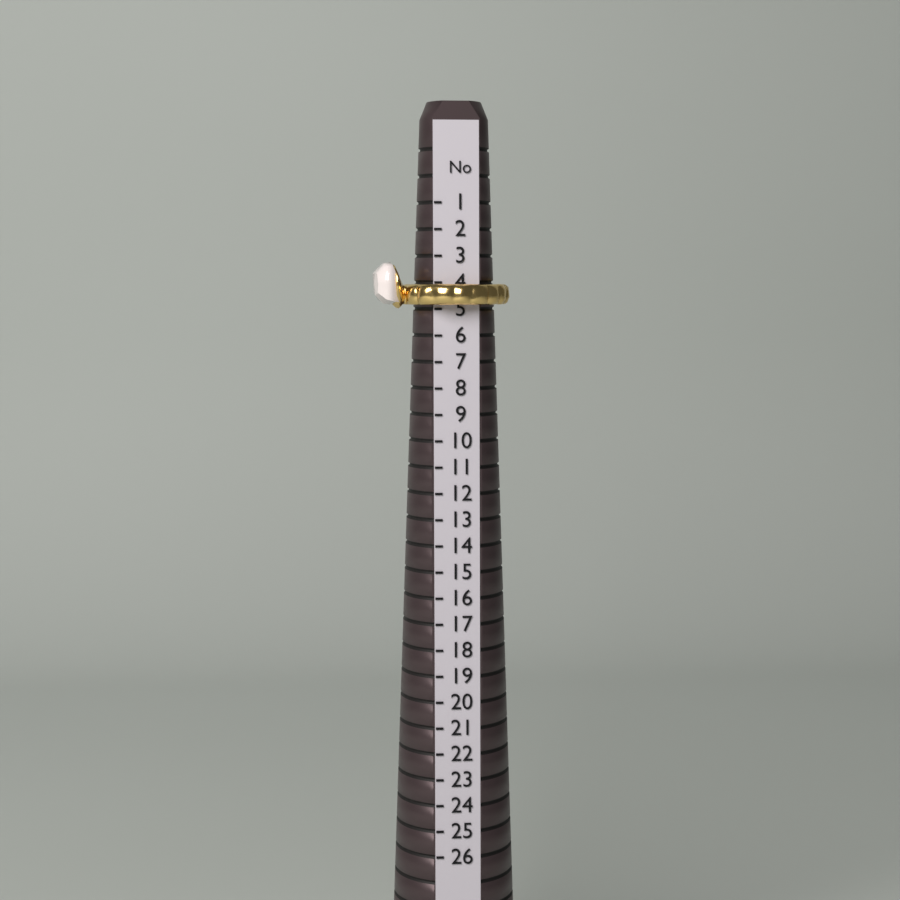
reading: 5 (no unit)
